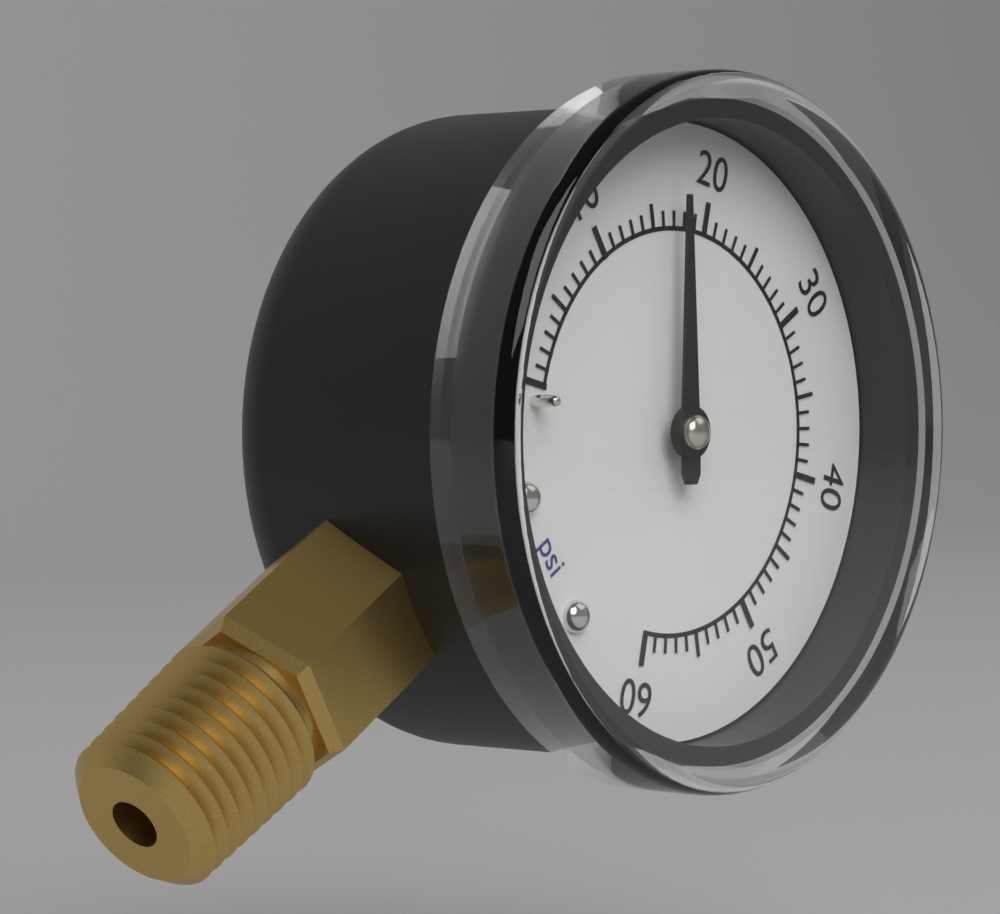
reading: 17 psi
